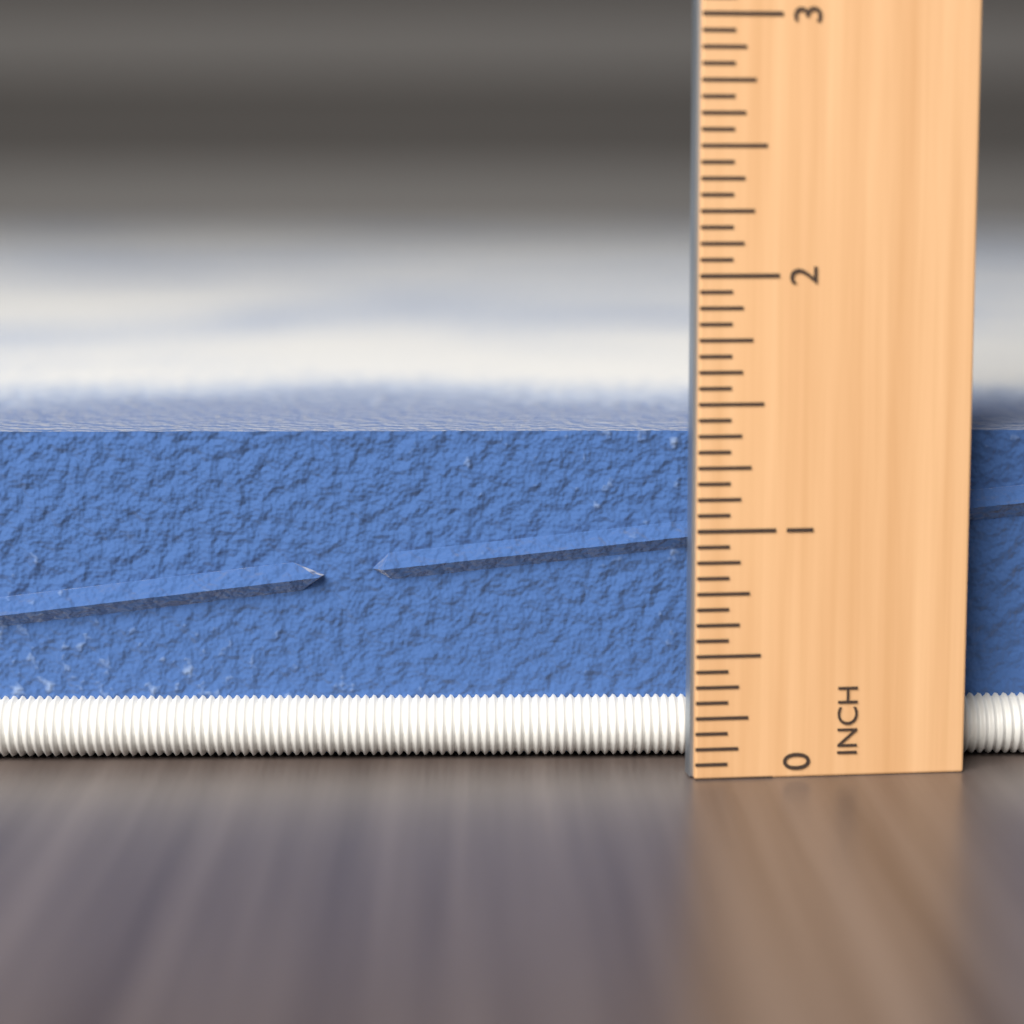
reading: 1.3750 in
